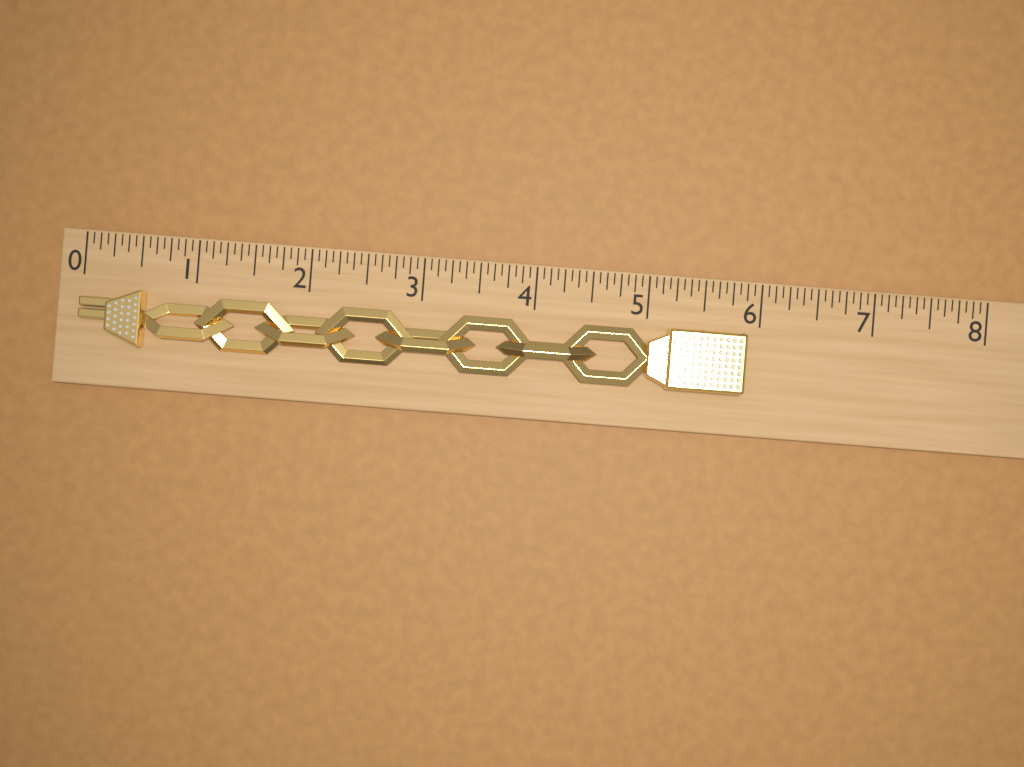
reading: 5.8750 (no unit)
